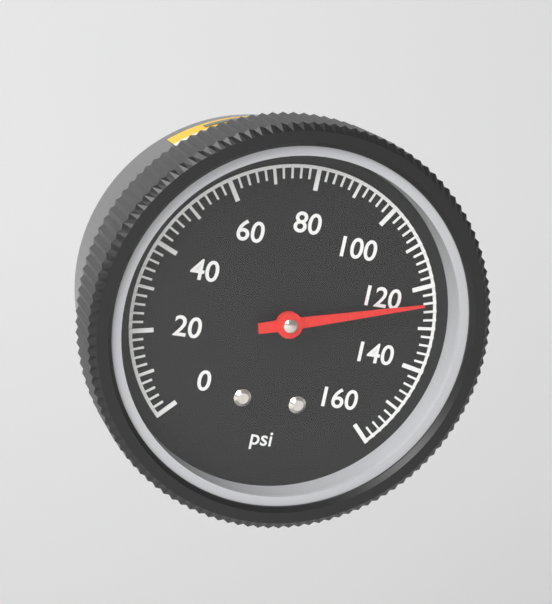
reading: 124 psi
